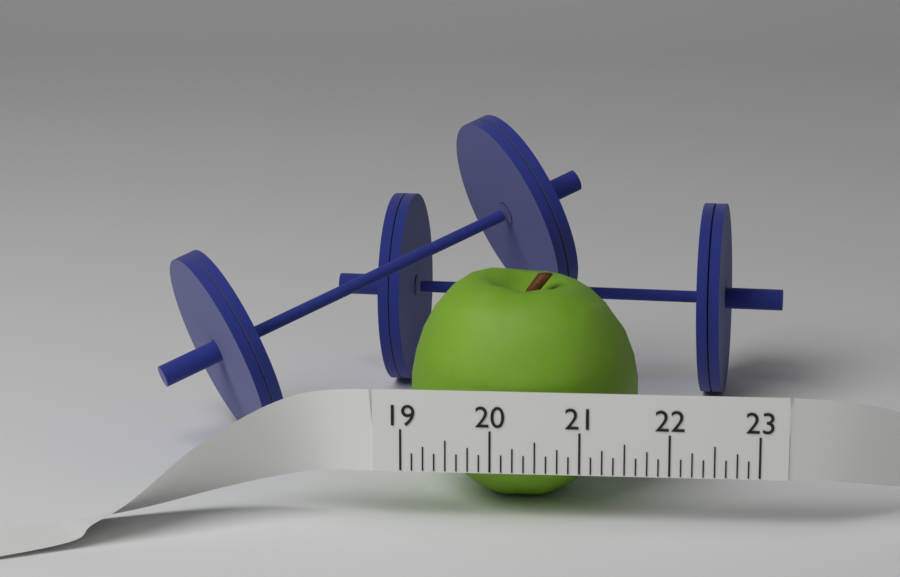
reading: 21.625 (no unit)
